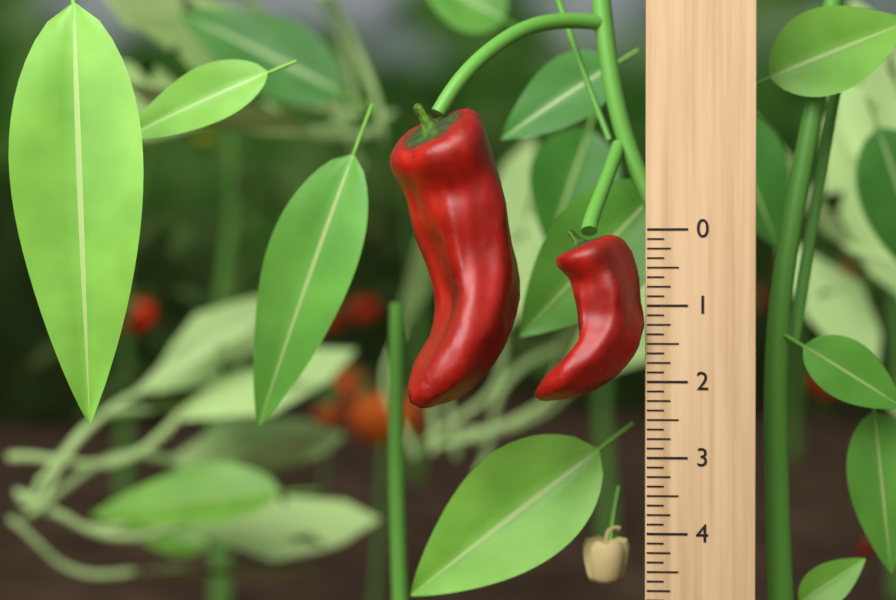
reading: 2.250 (no unit)
